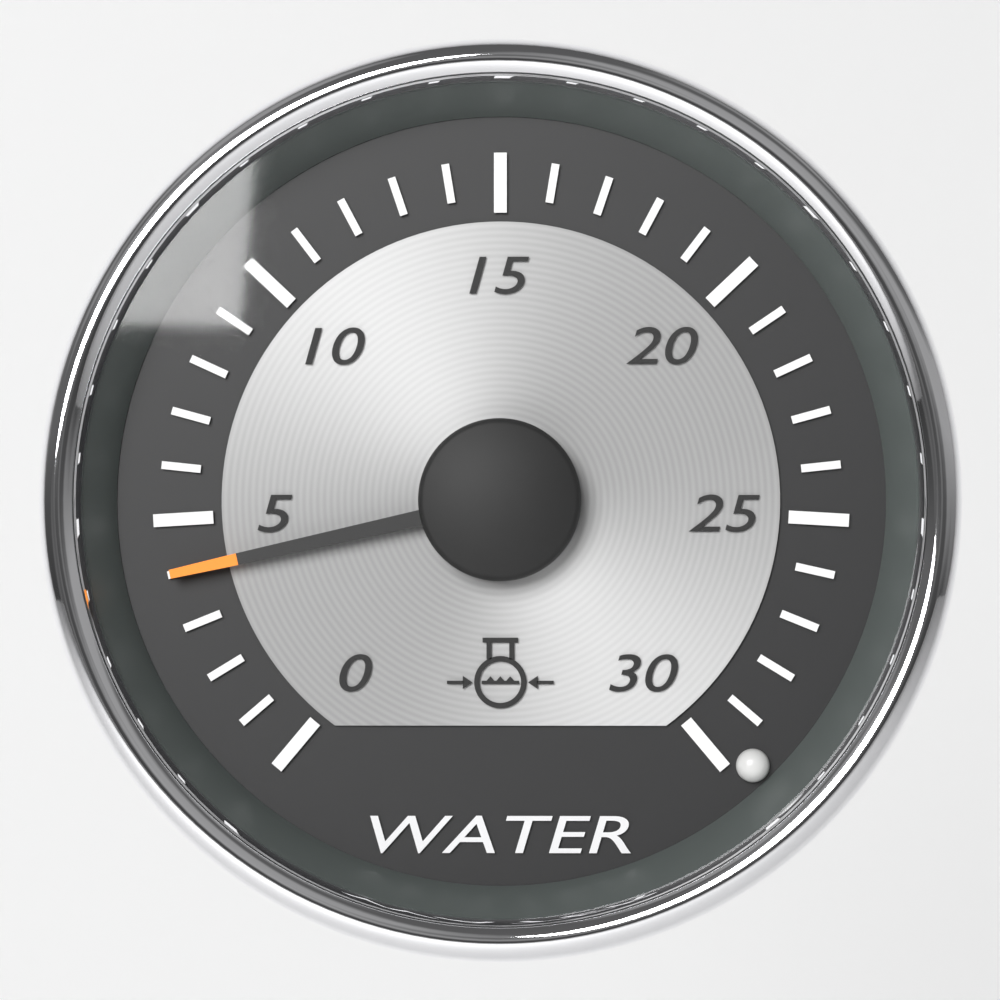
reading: 4 (no unit)
